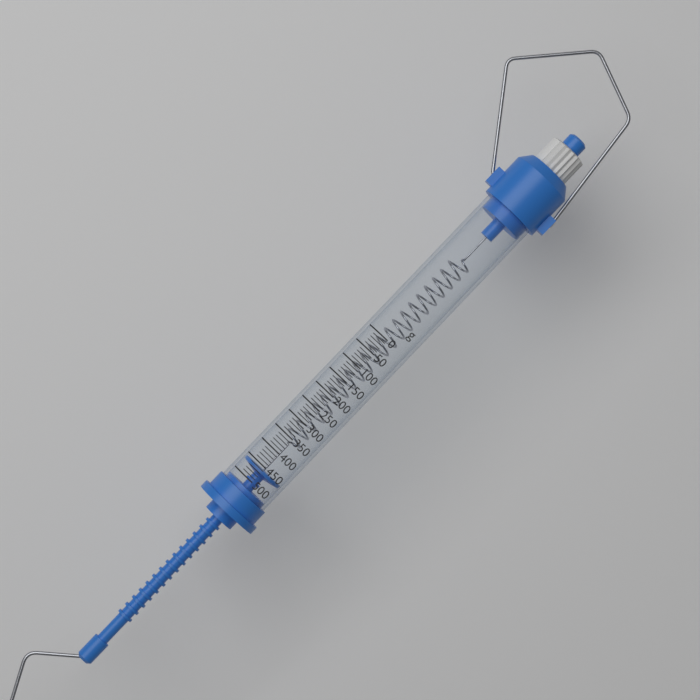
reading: 460 g
